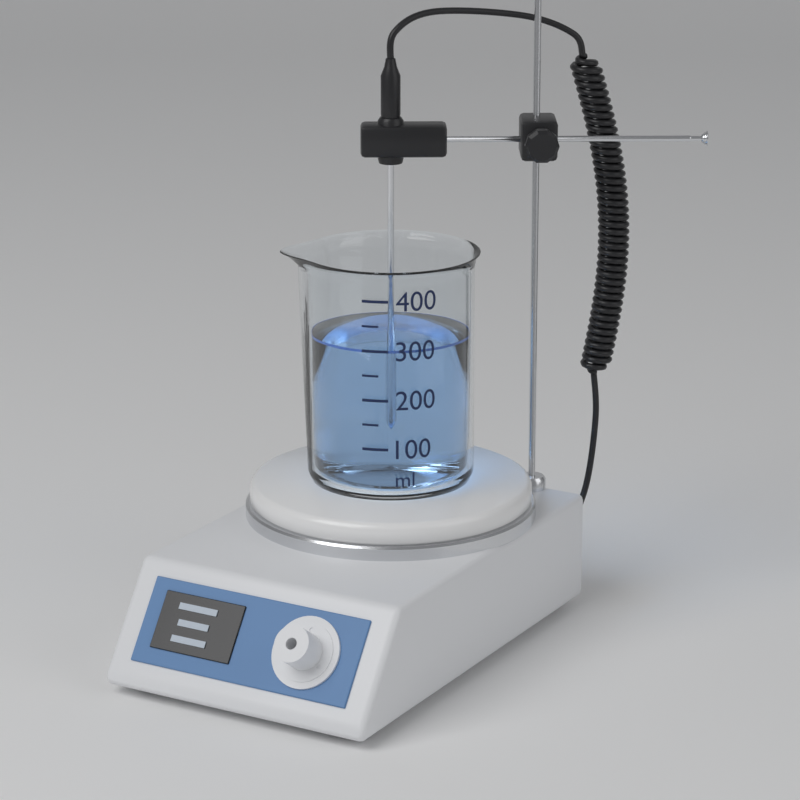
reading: 300 ml
